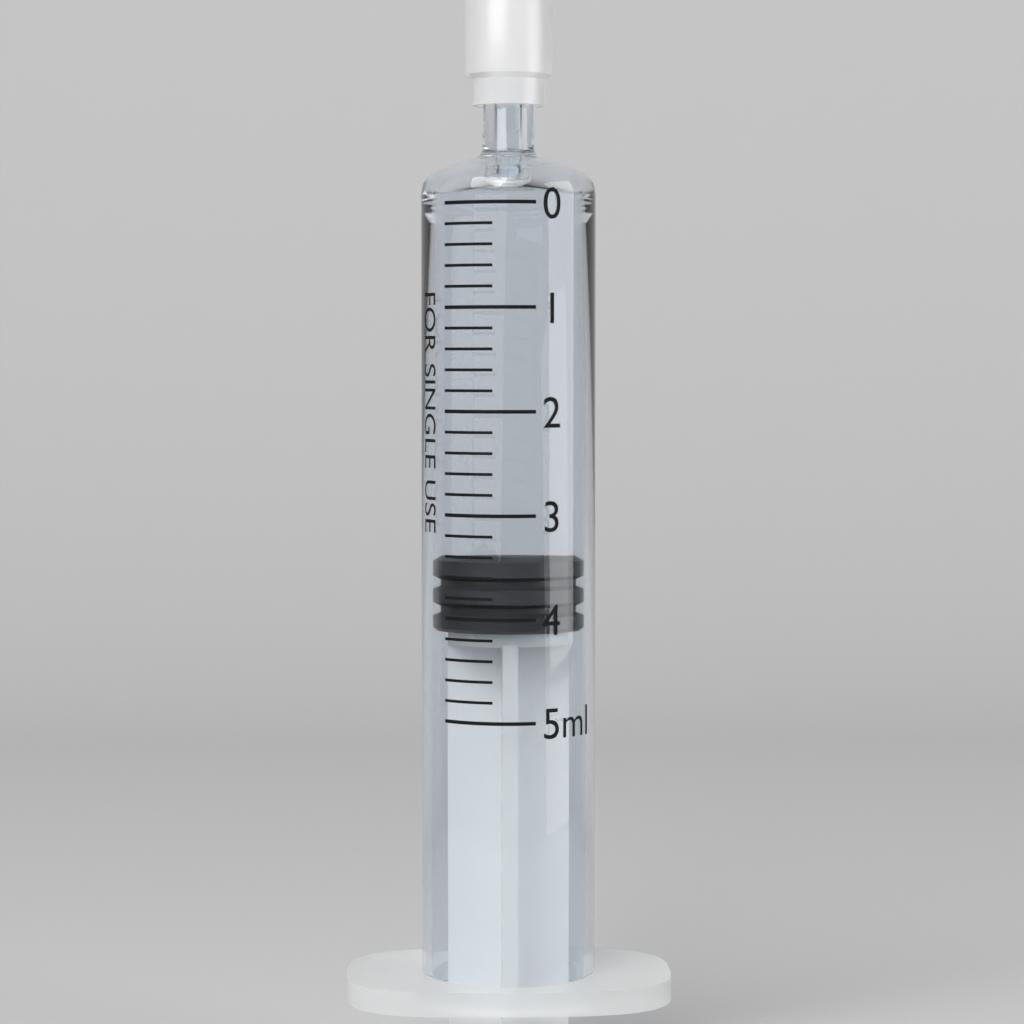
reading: 3.4 ml
